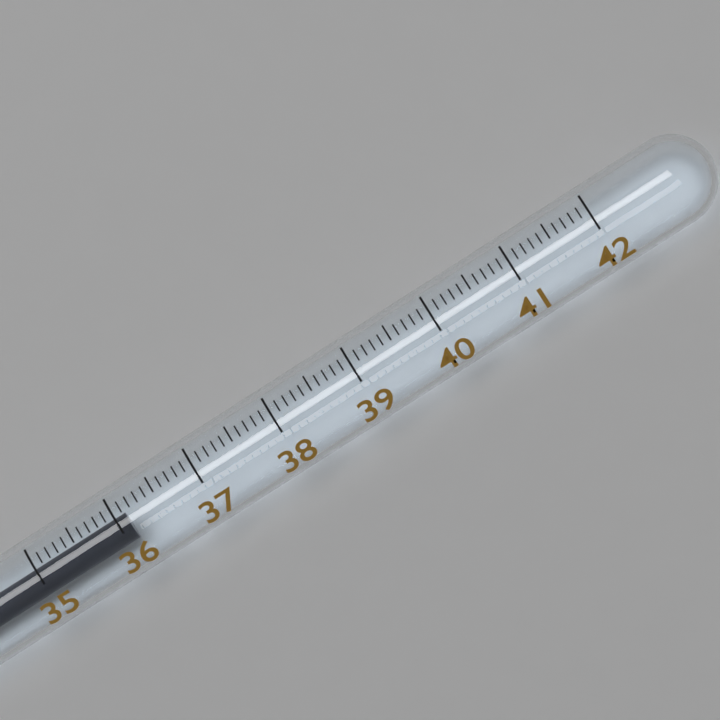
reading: 36.1 (no unit)
